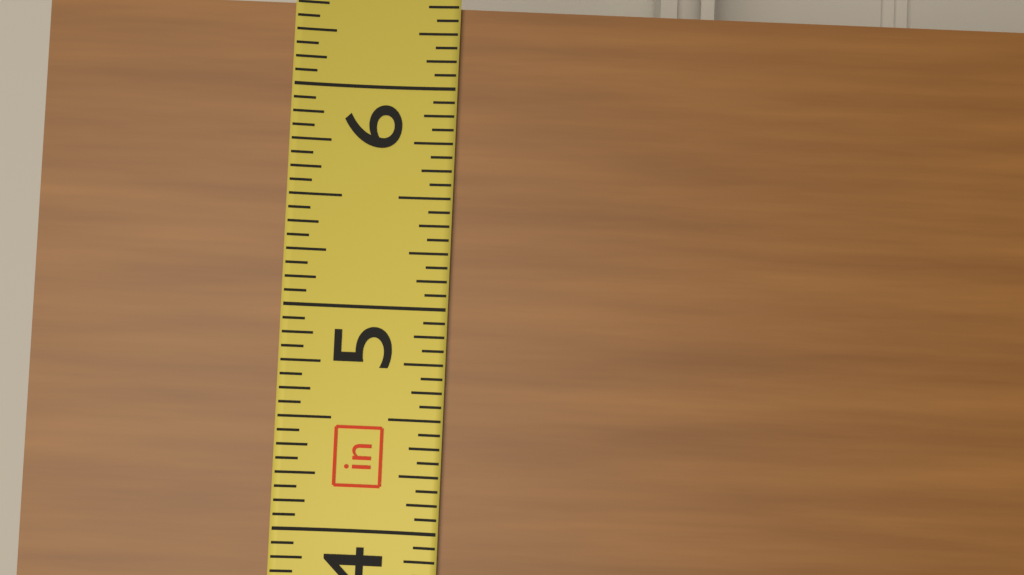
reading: 6.3750 in
